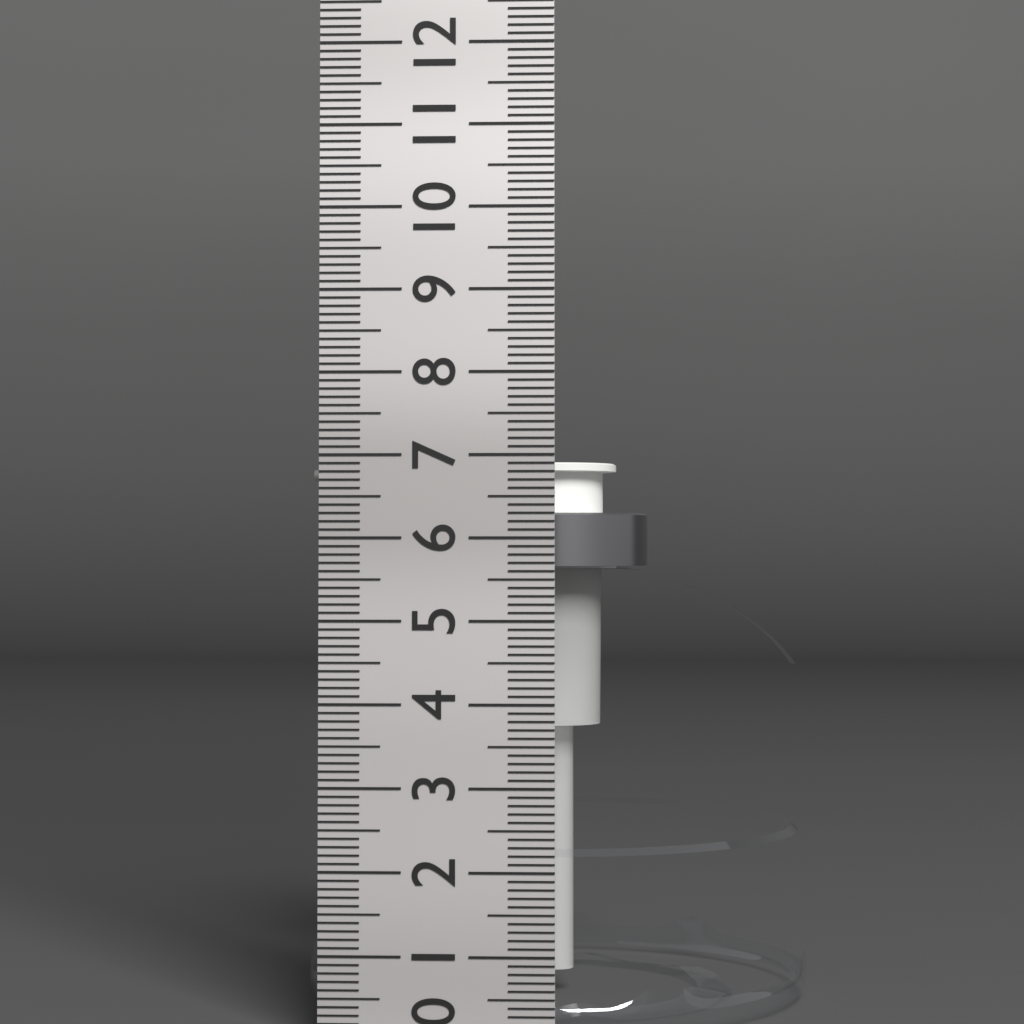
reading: 7.0 cm
